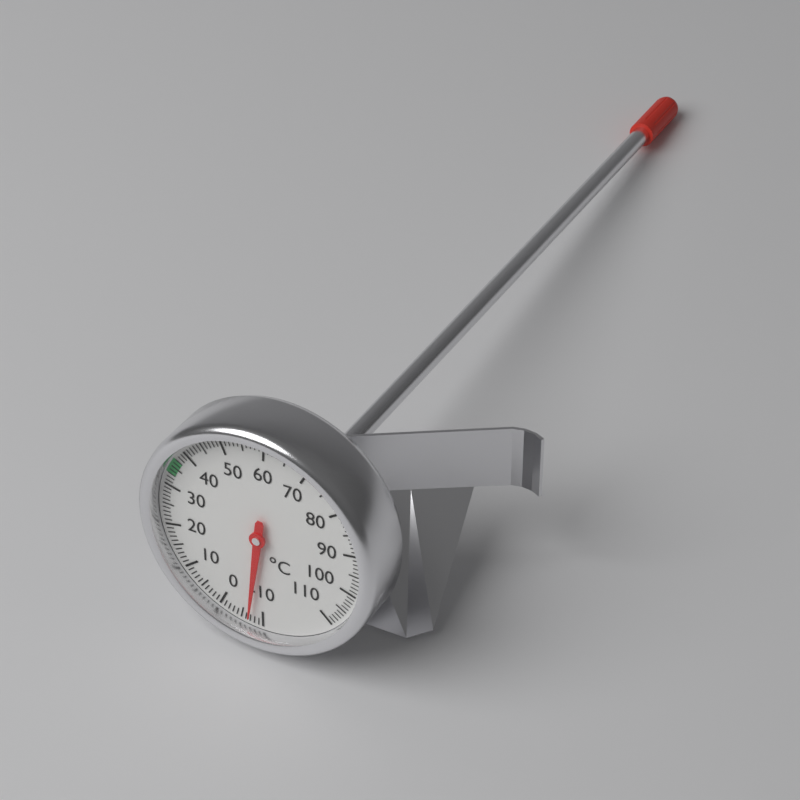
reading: -7 °C
